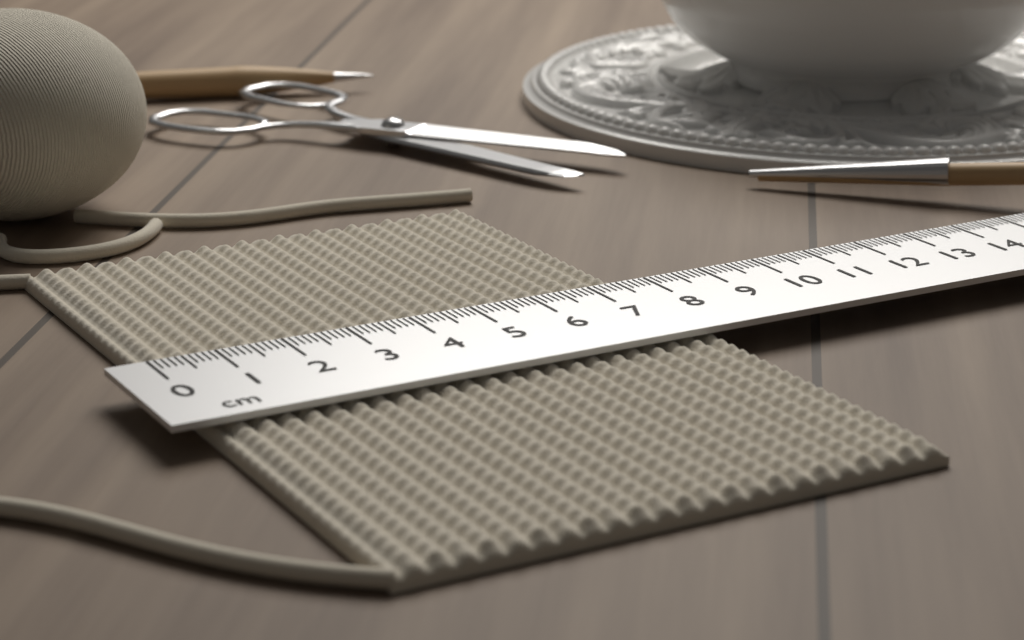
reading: 7.8 cm
